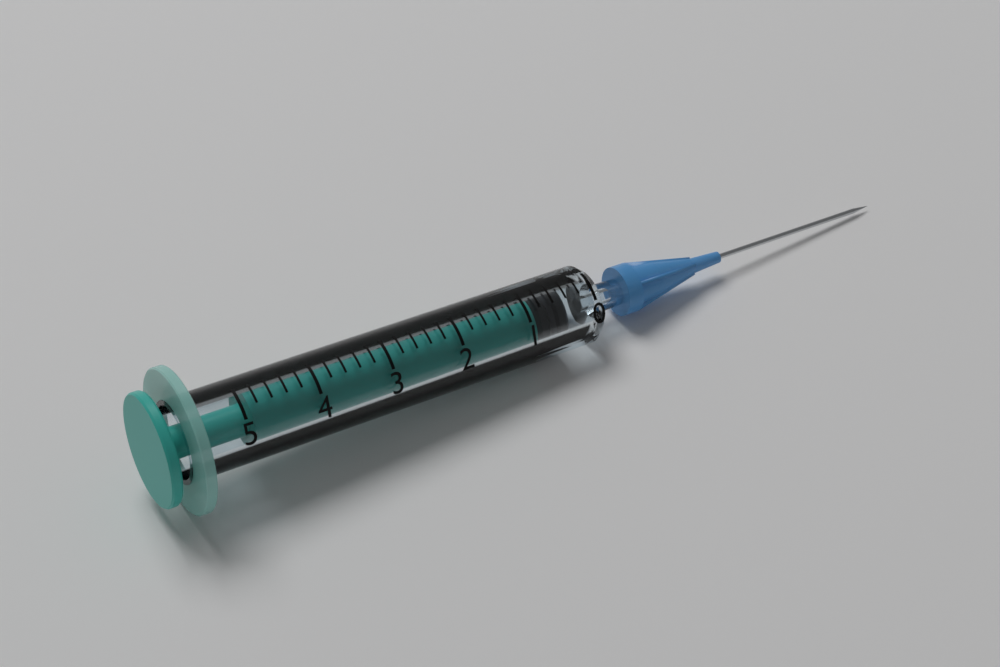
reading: 0.4 (no unit)
